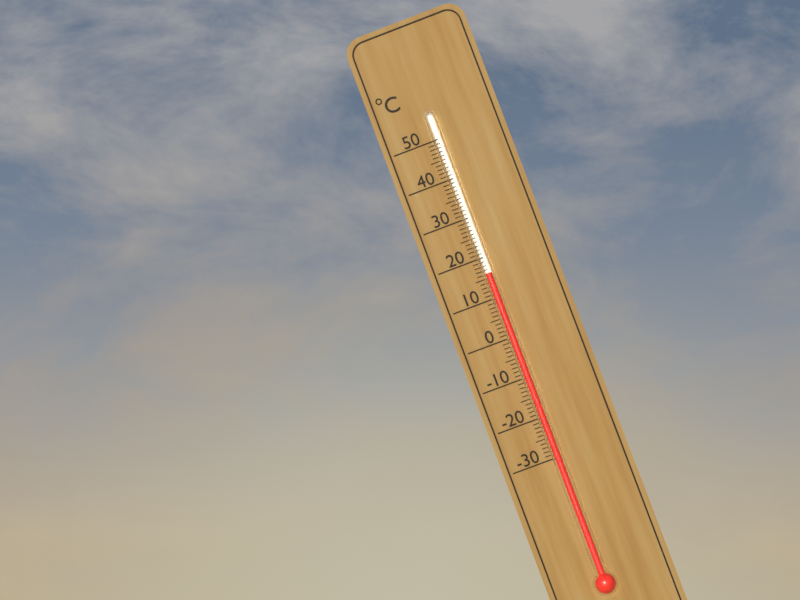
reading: 16 °C
